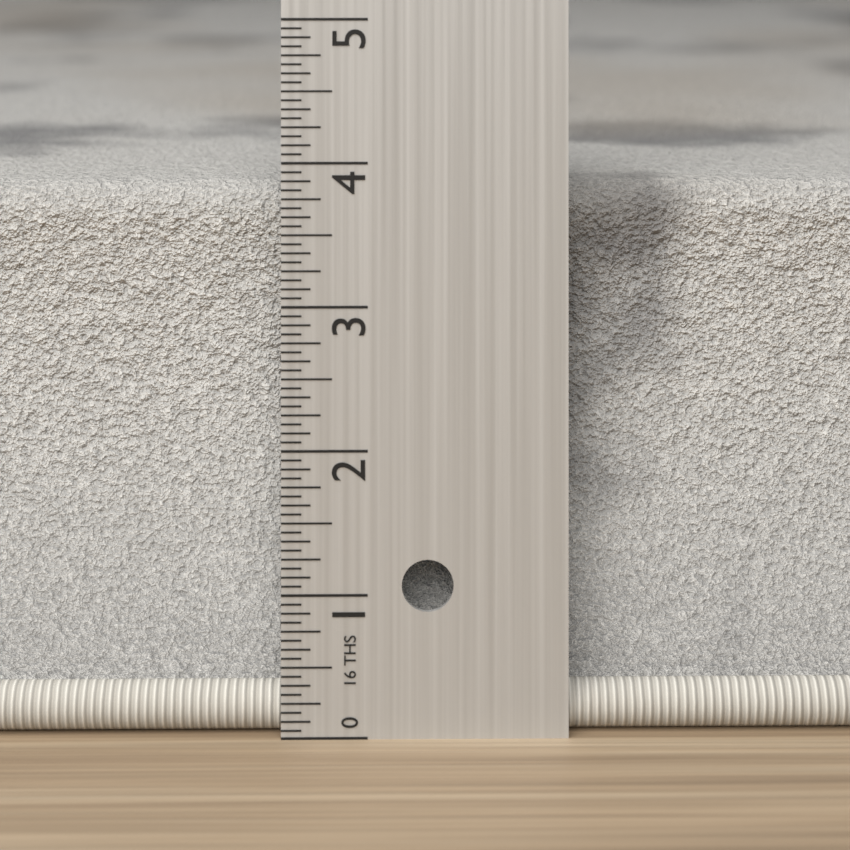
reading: 3.8125 in
